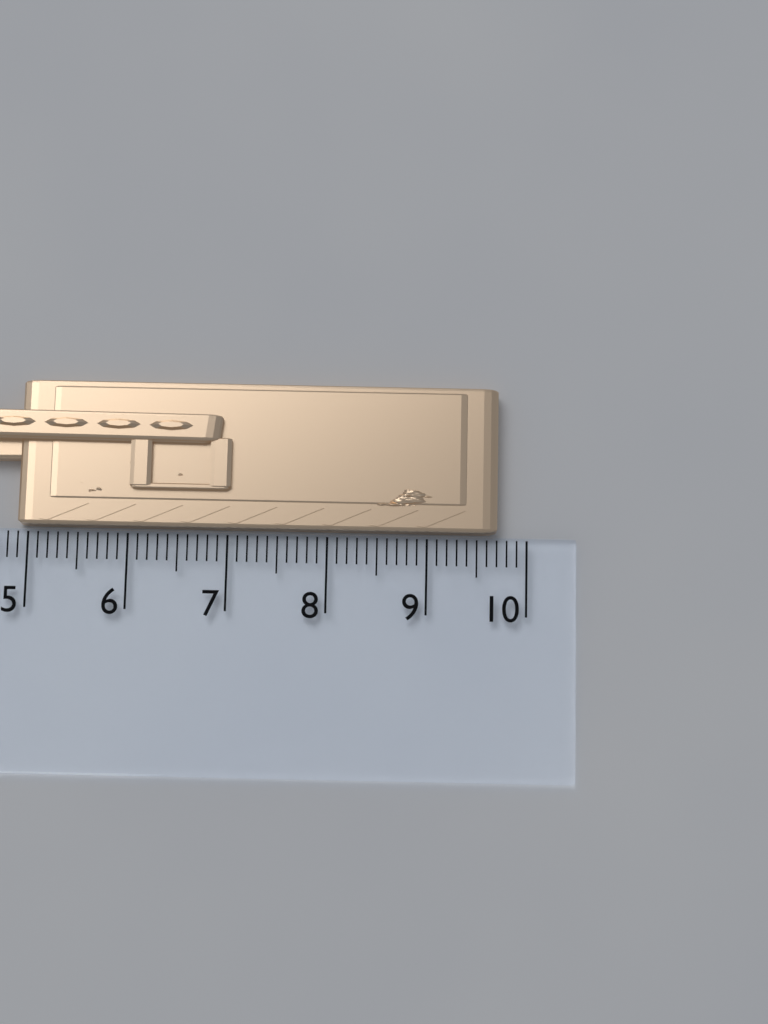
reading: 9.7 cm
